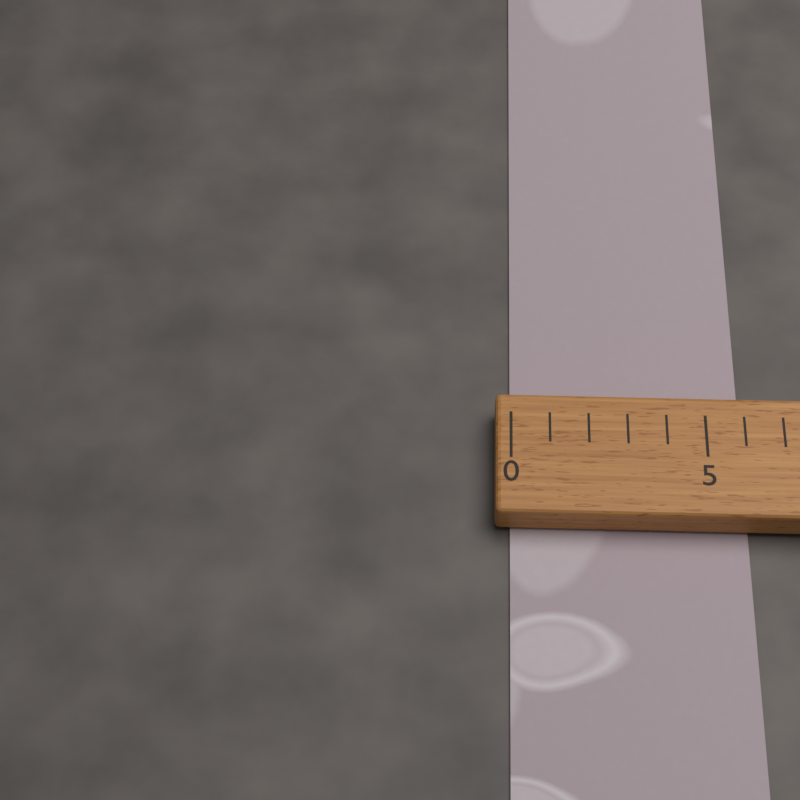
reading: 6 (no unit)
